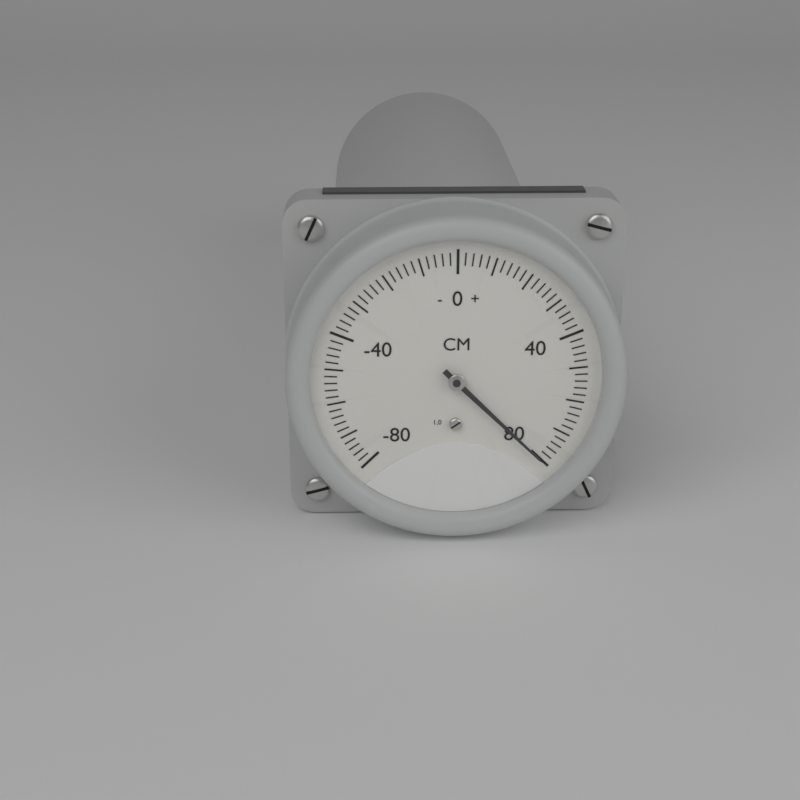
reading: 80 cm
